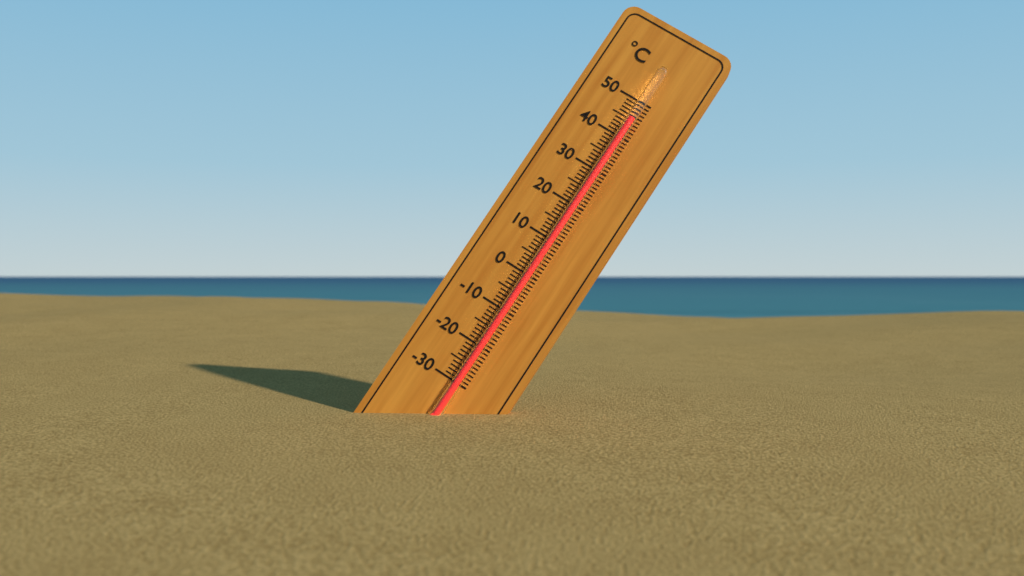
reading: 45 °C
